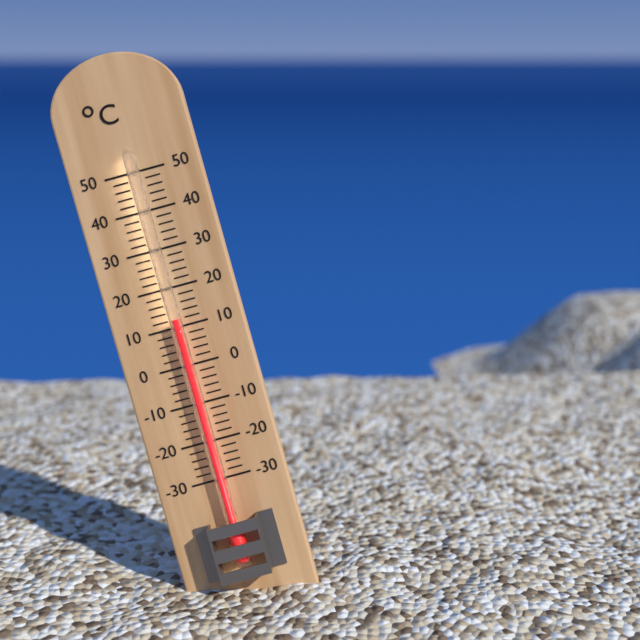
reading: 12 °C
